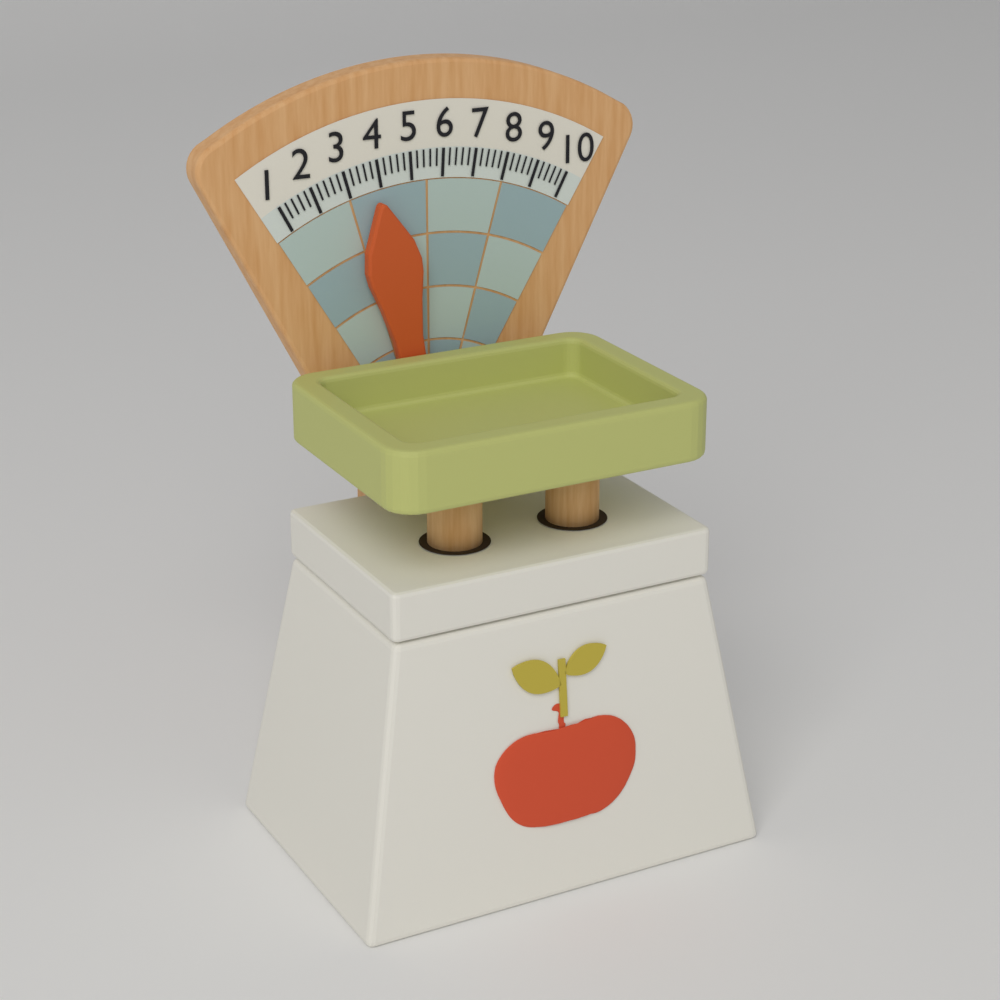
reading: 3.8 (no unit)
